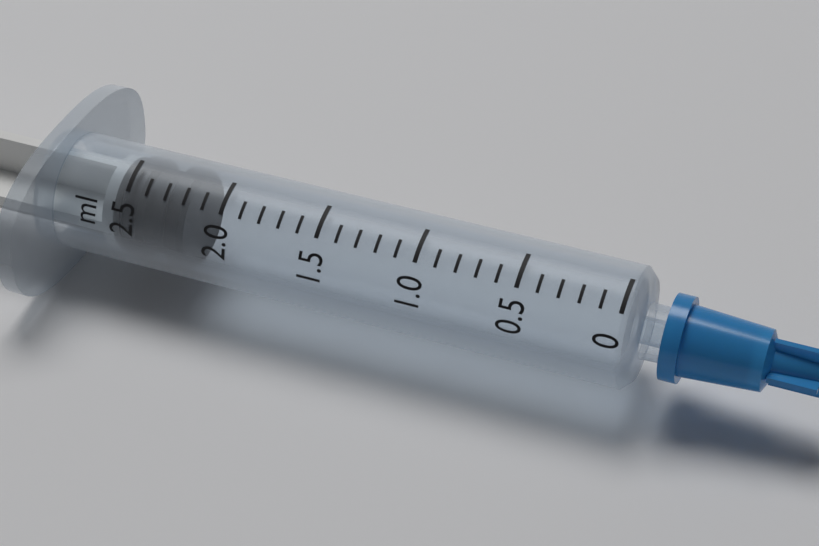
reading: 2.2 ml
